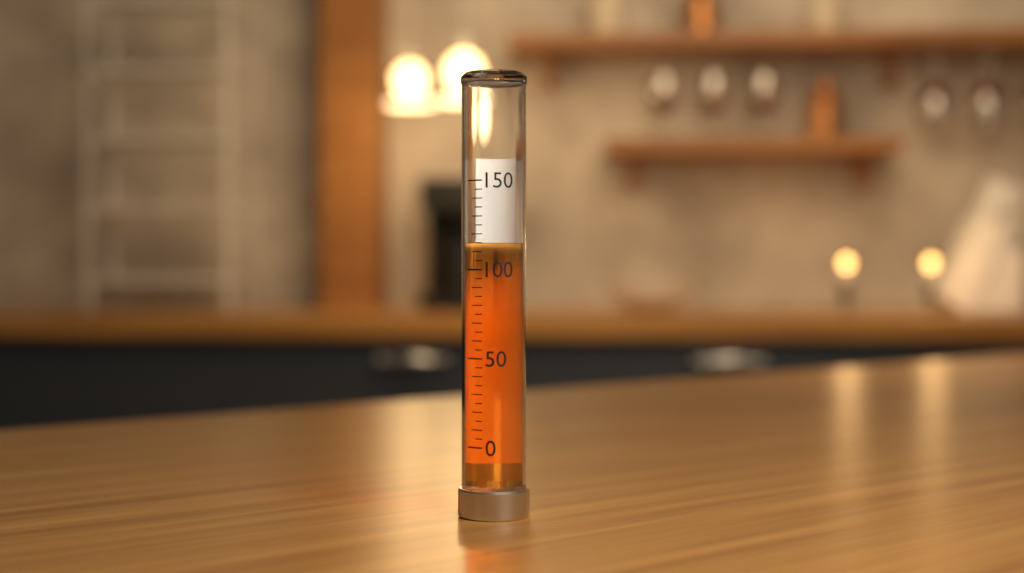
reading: 115 (no unit)
